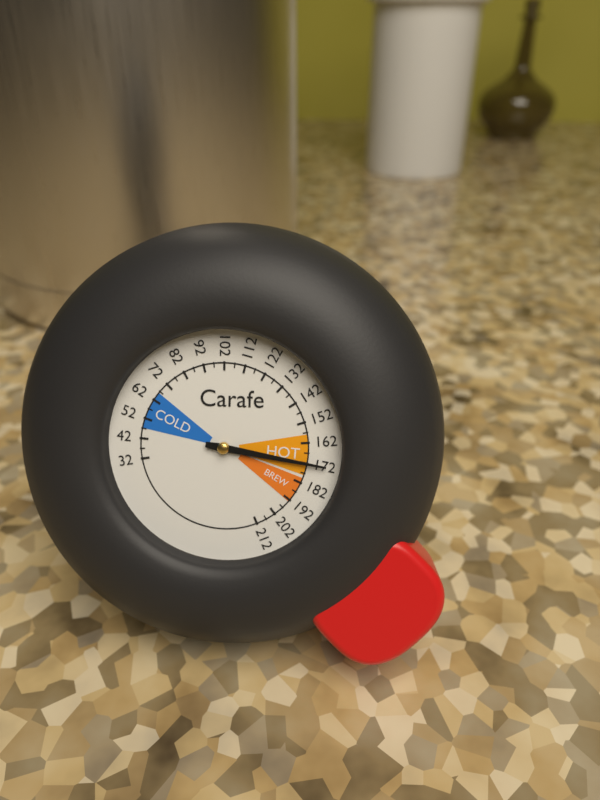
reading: 172 (no unit)
